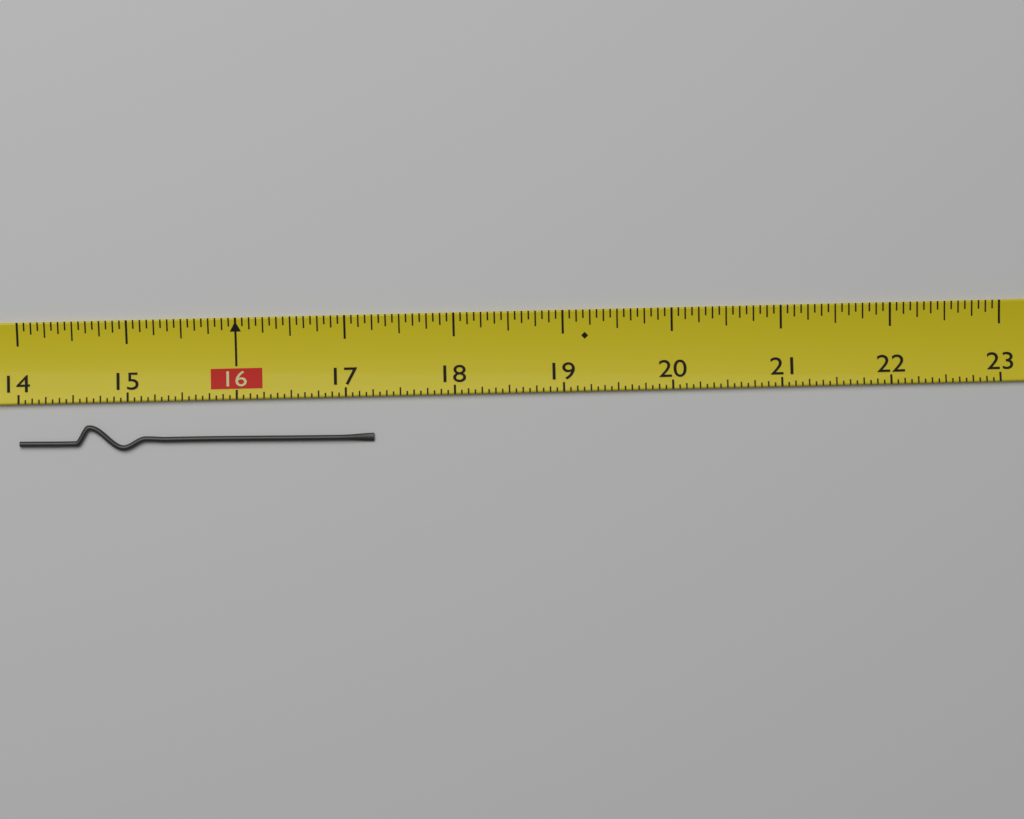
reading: 17.2500 (no unit)
